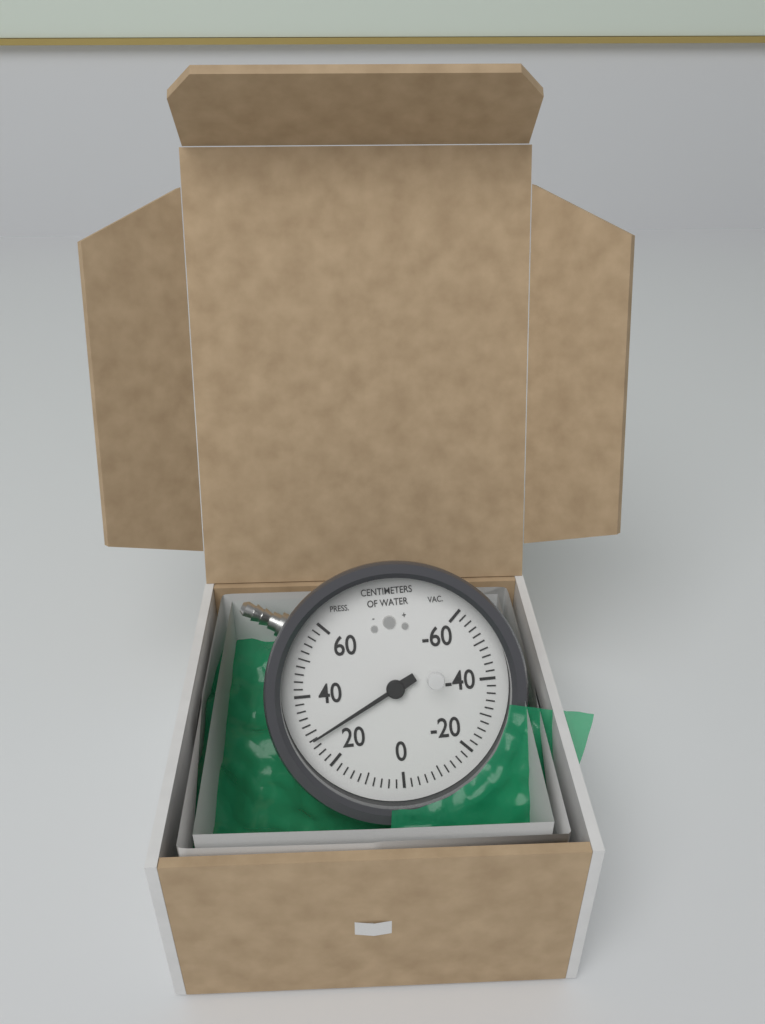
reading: 28 cmH2O
